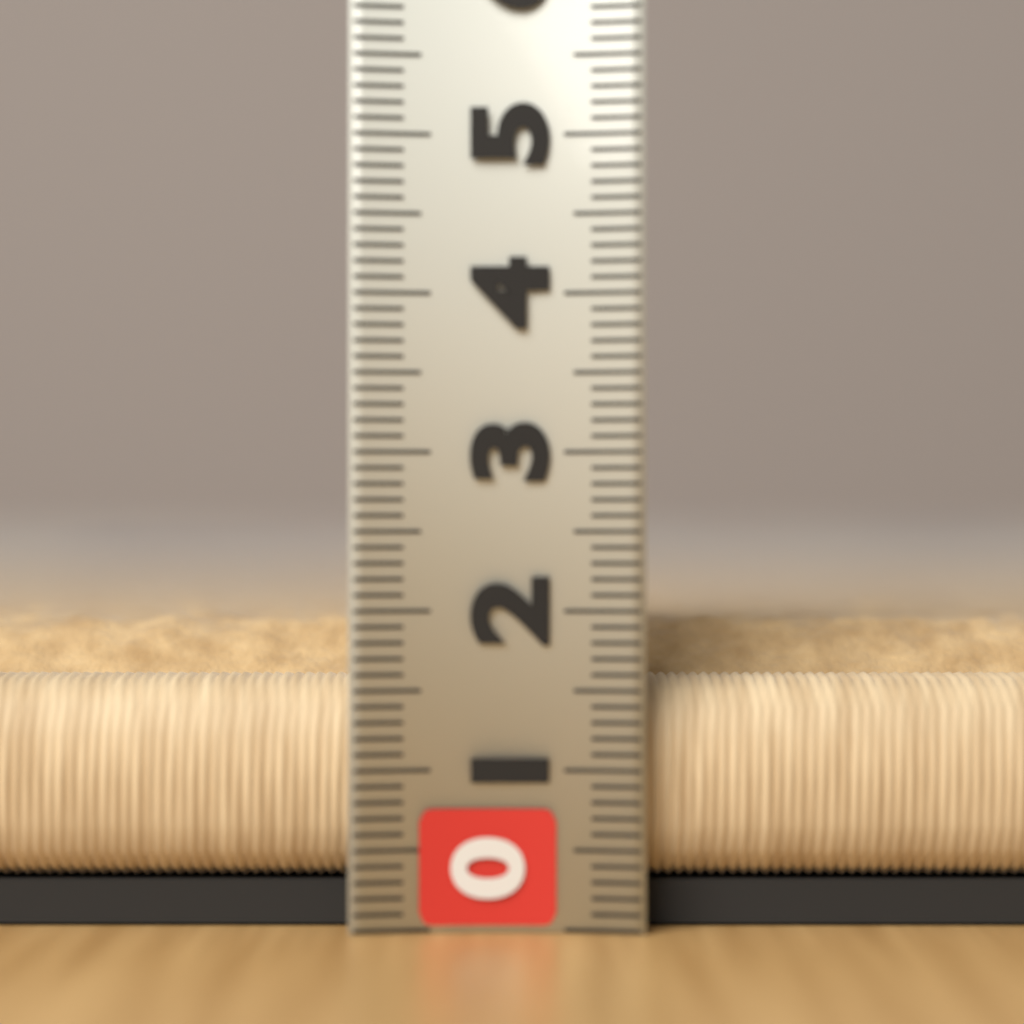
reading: 2.1 (no unit)
